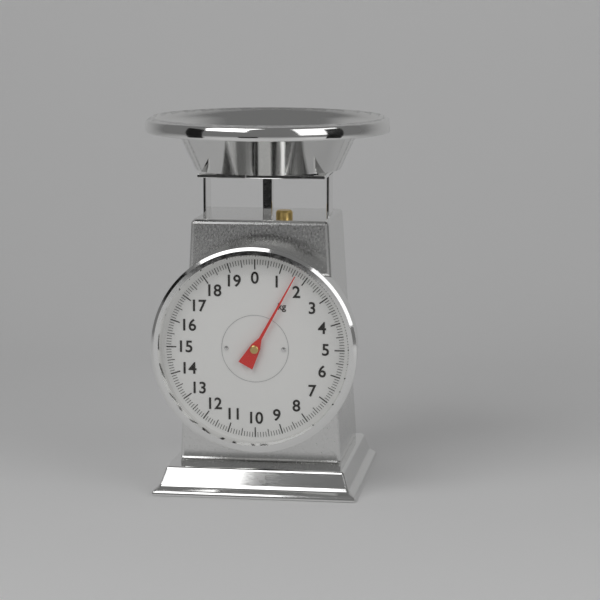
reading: 1.6 kg
